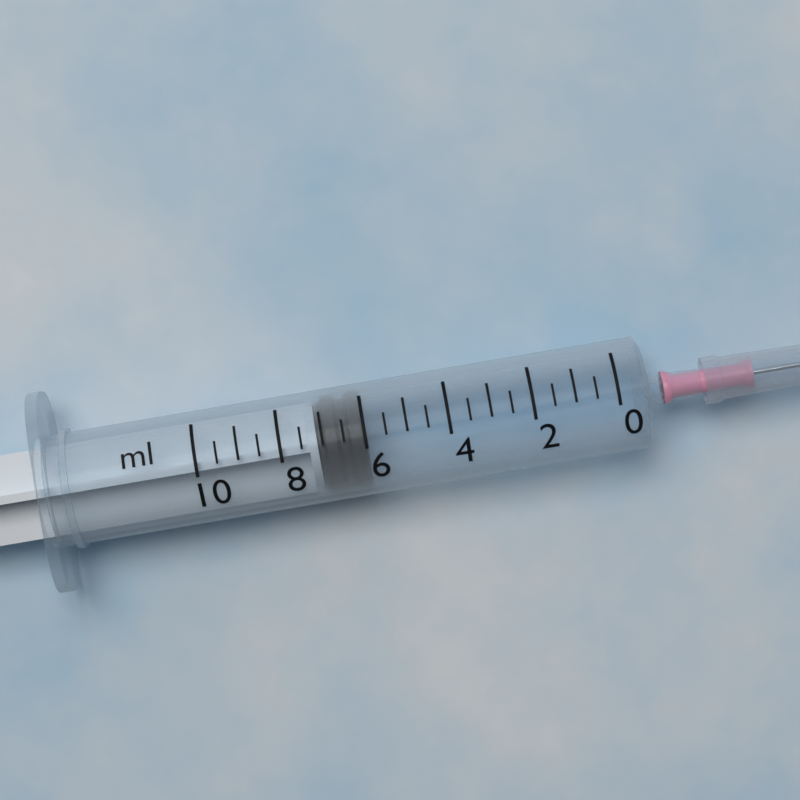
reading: 6.0 ml
